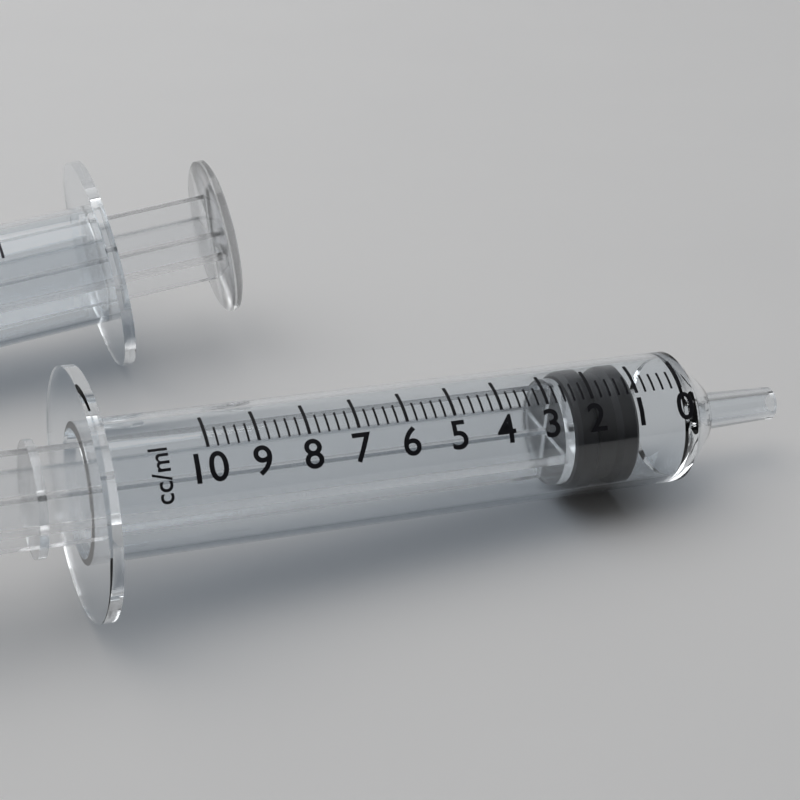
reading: 1.0 ml
